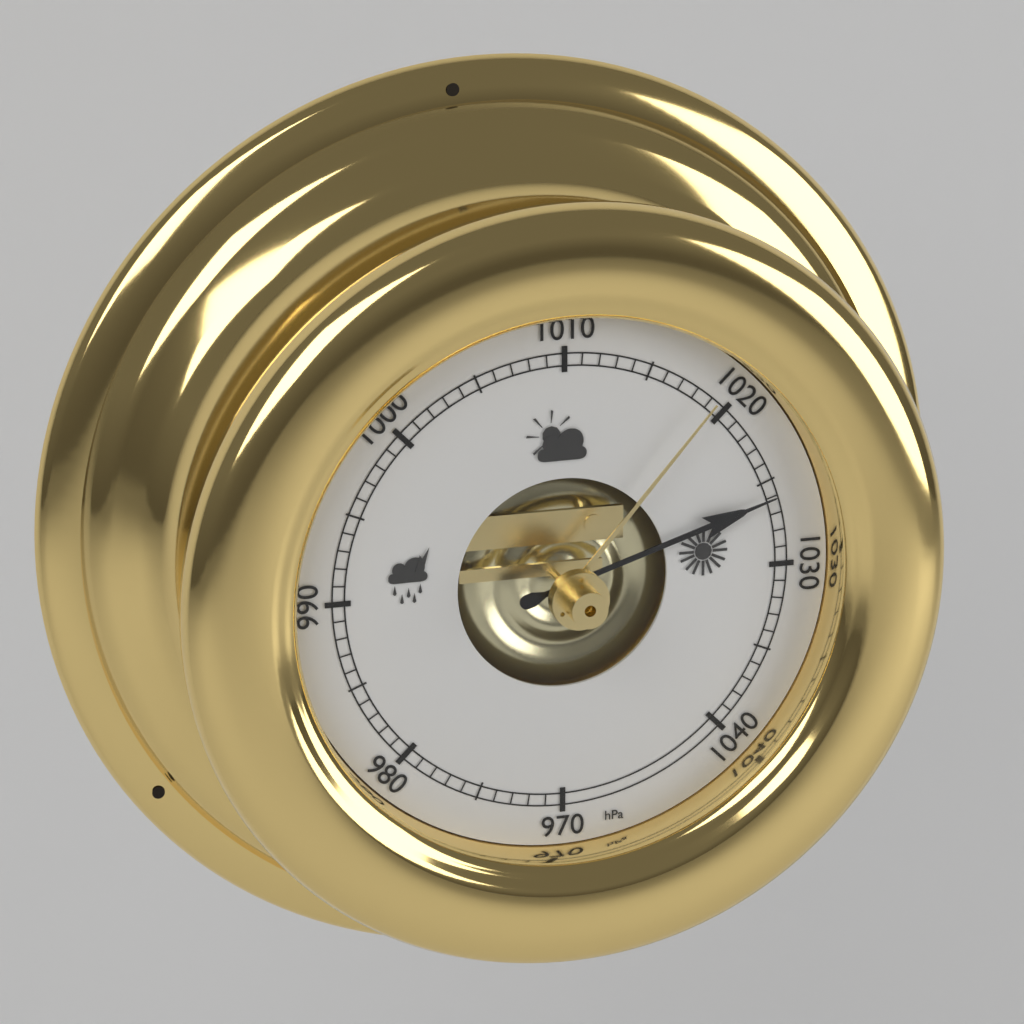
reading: 1026 hPa
